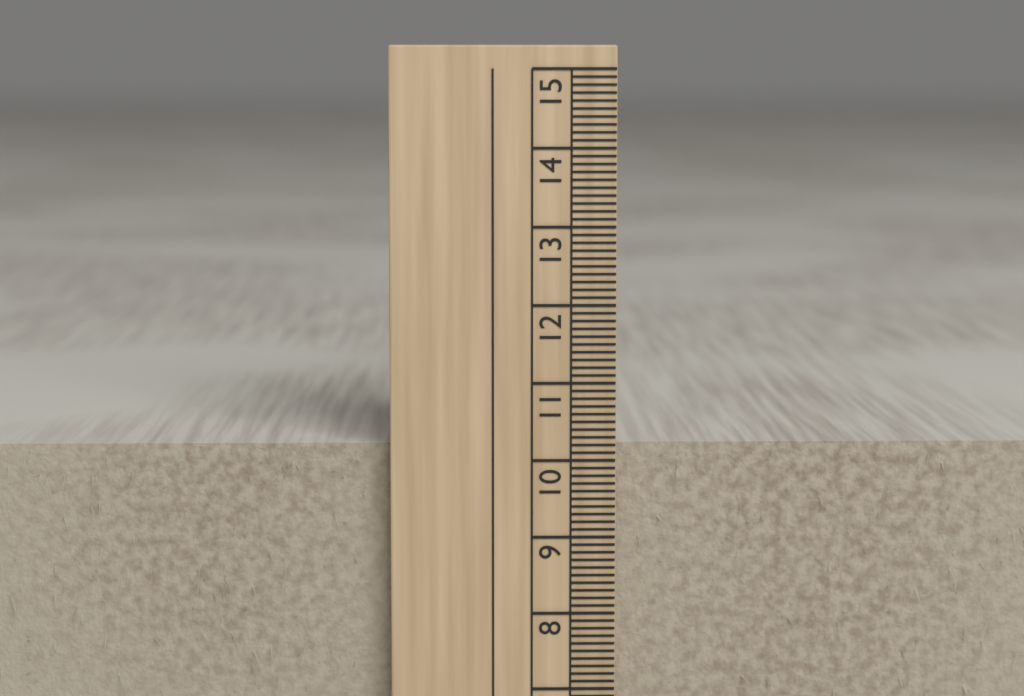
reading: 10.2 cm
